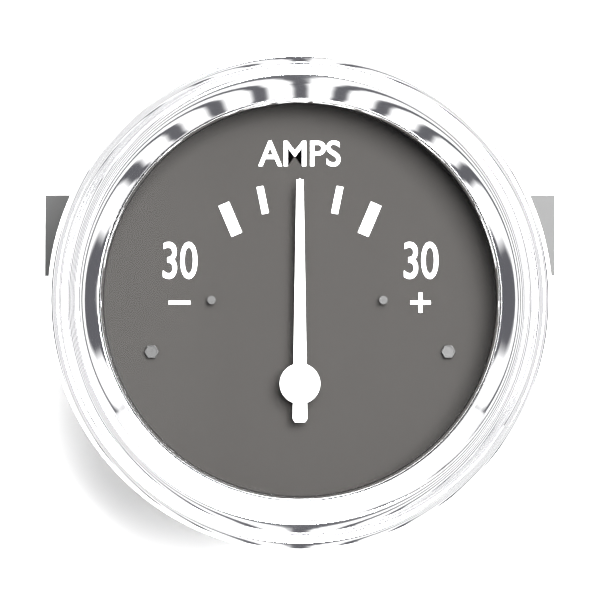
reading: 0 A
